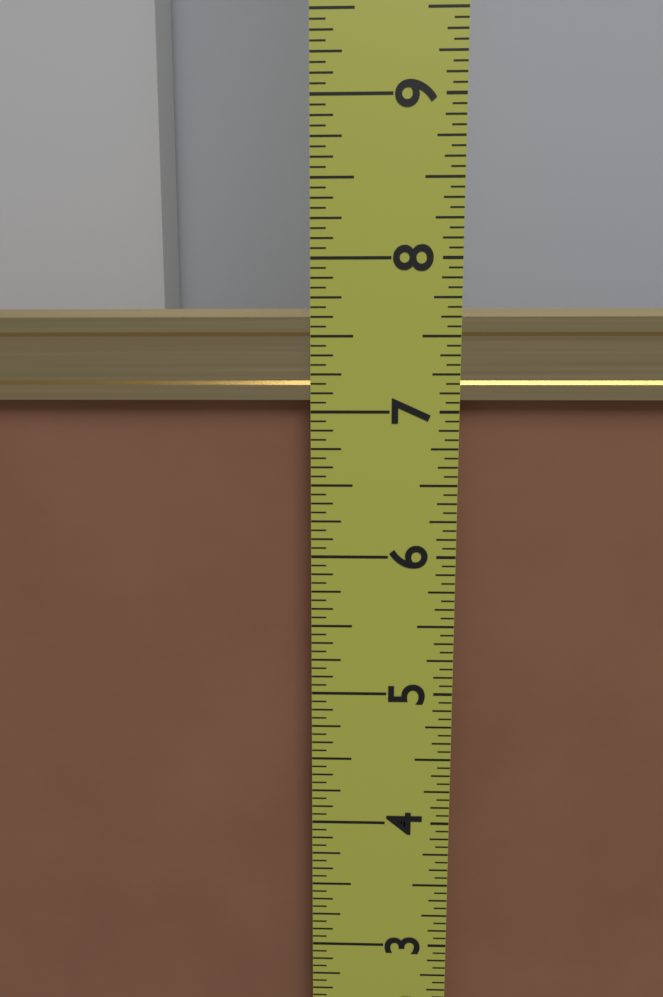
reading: 7.6875 in
